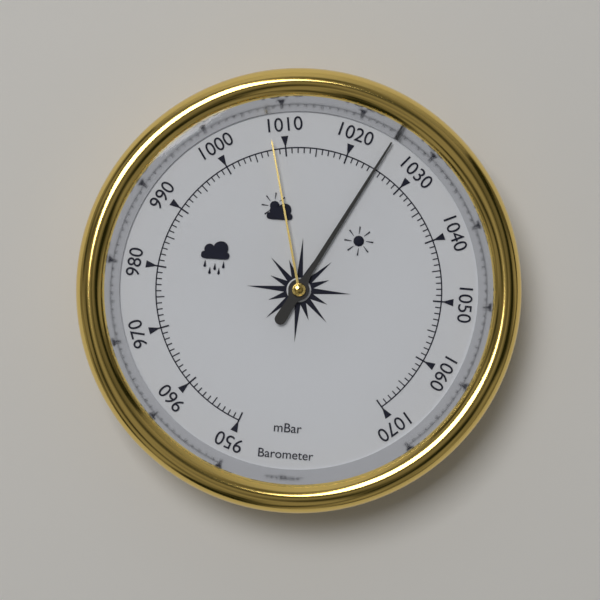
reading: 1025 mbar
